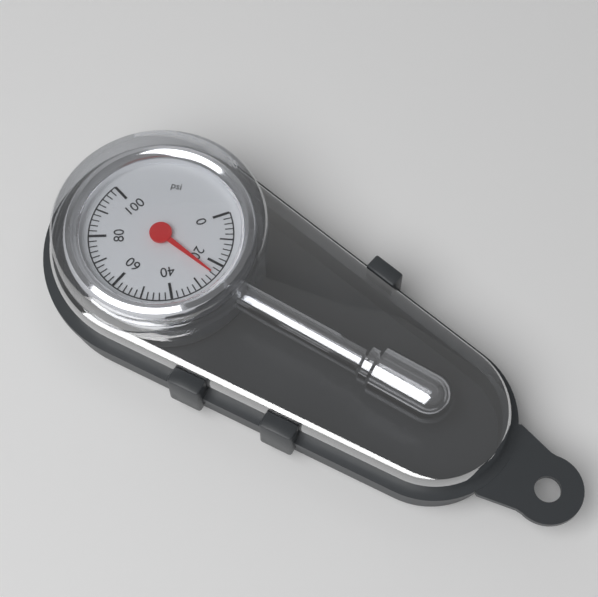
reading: 24 psi
